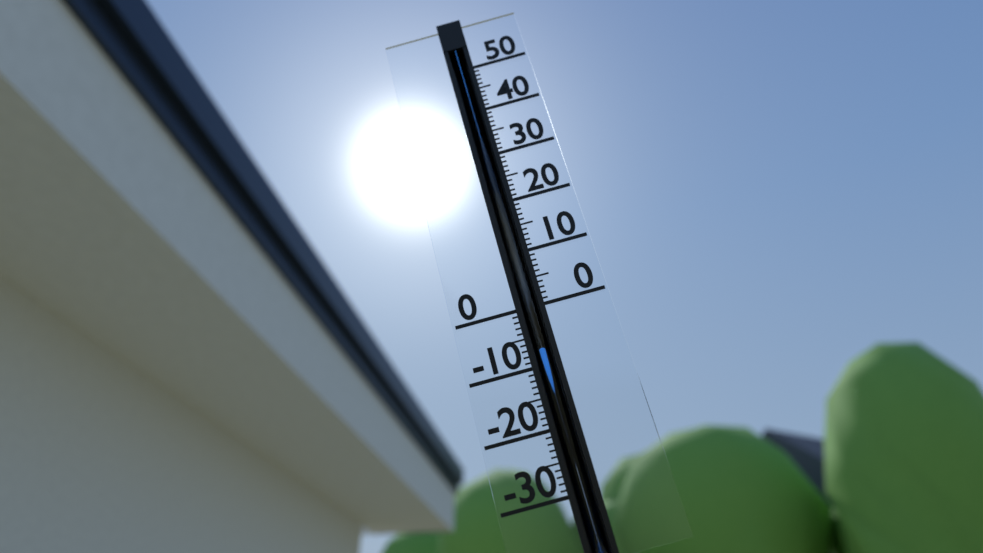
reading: -7 (no unit)
